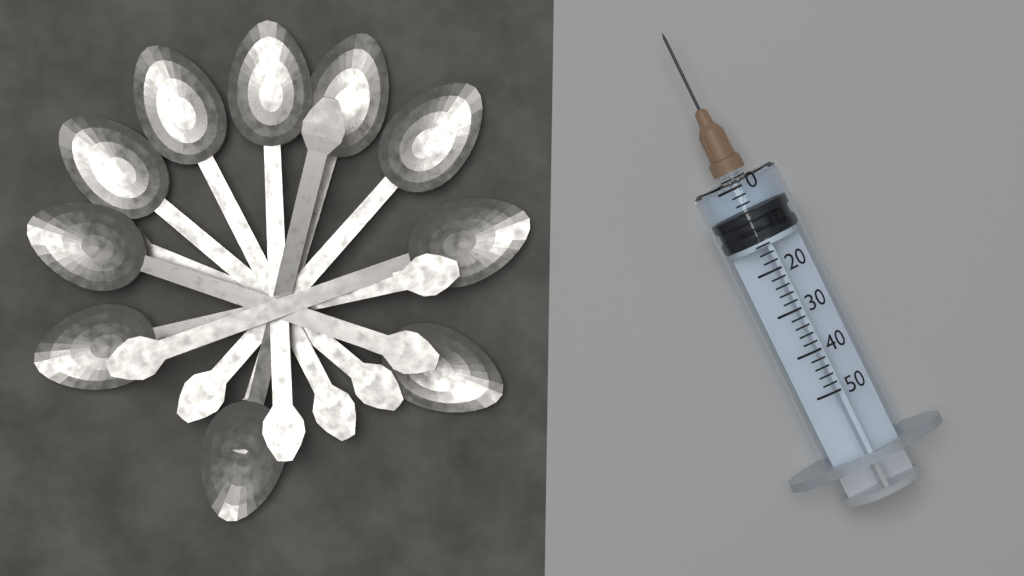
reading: 6 (no unit)
